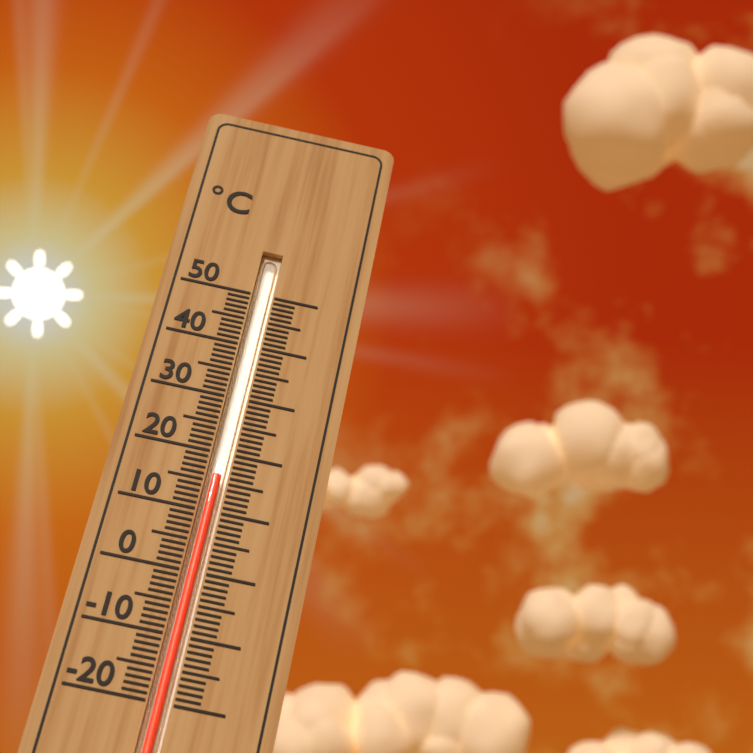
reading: 16 °C
